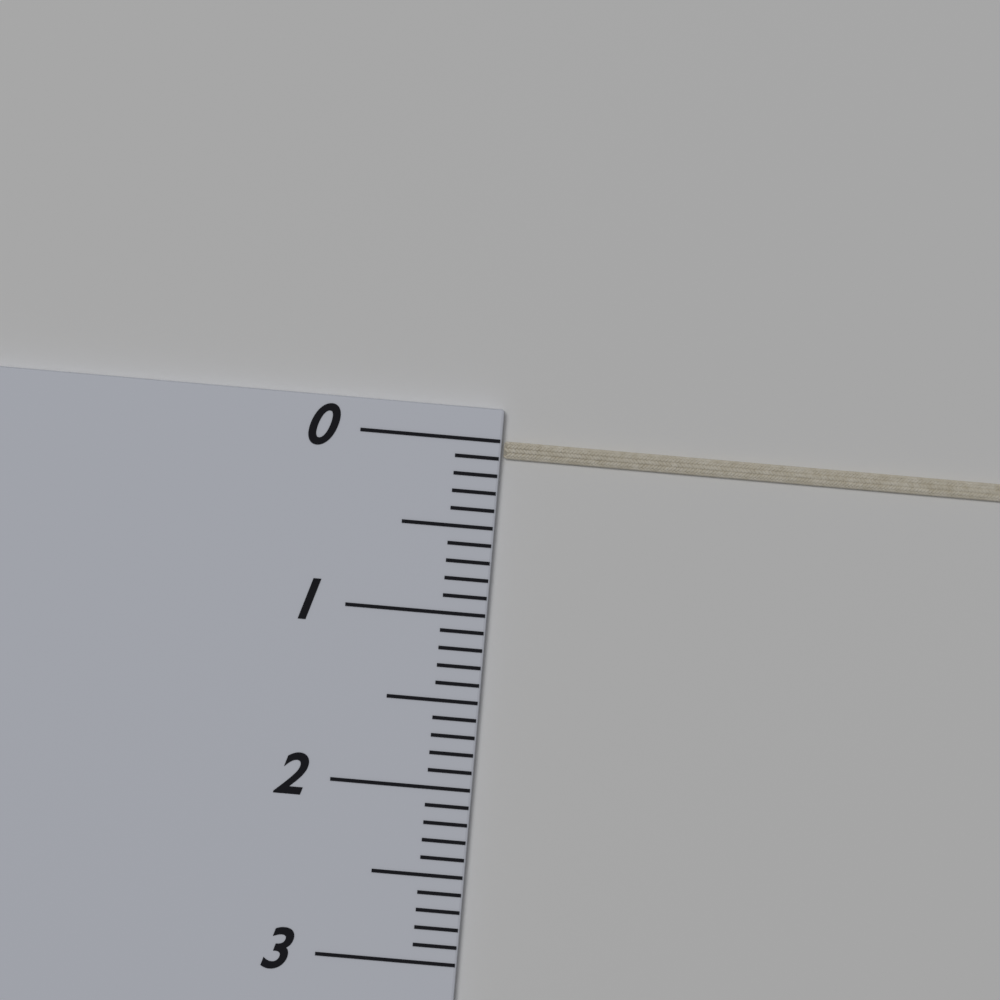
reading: 0.1 (no unit)
